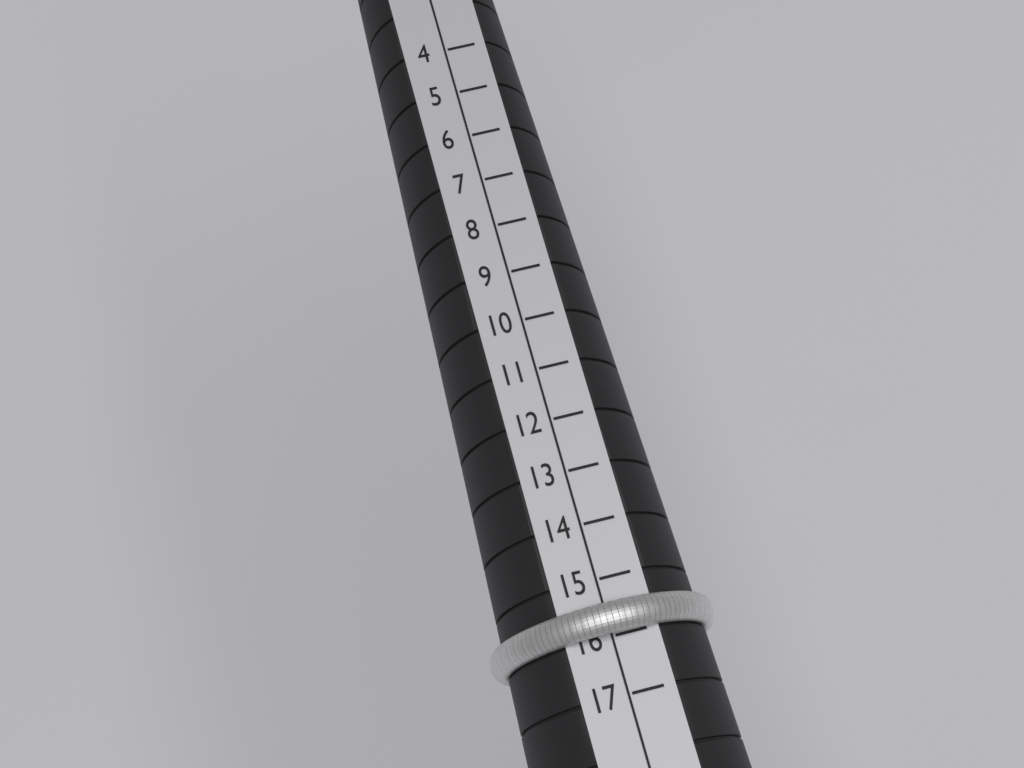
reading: 16 (no unit)
